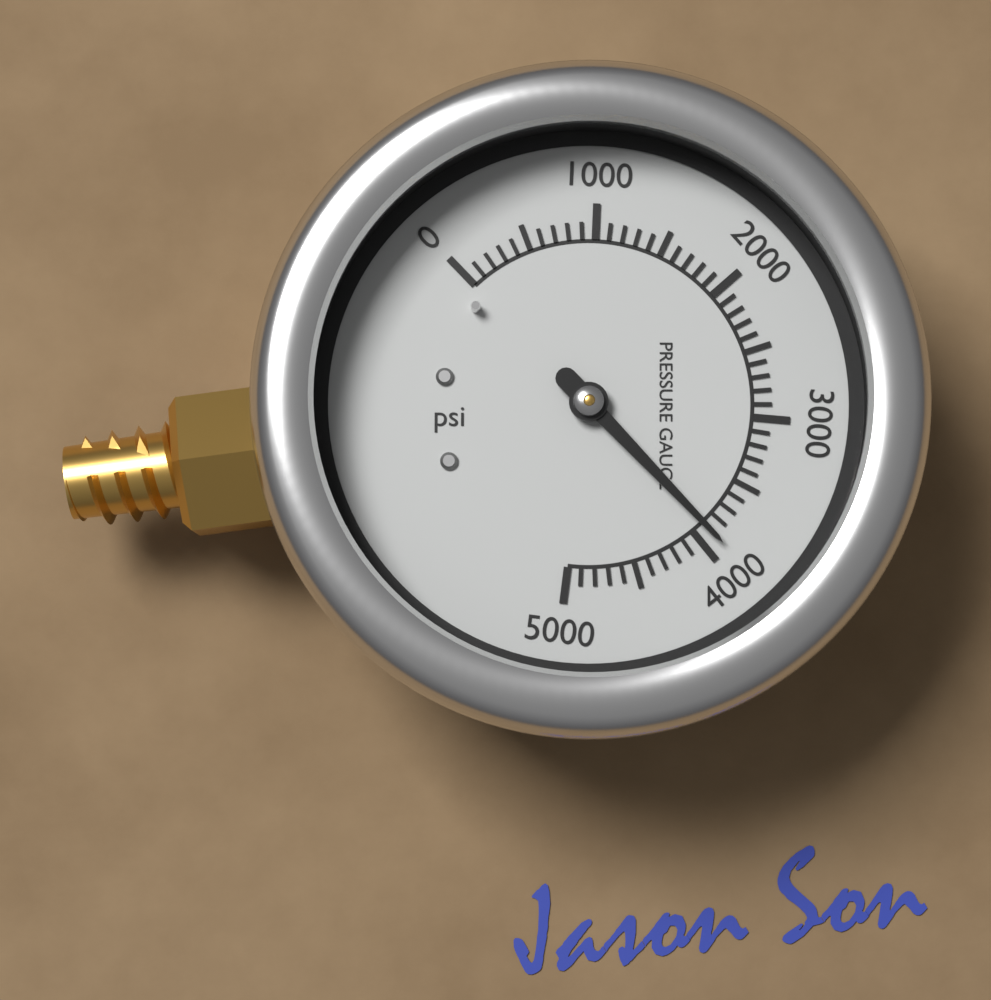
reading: 3900 psi
